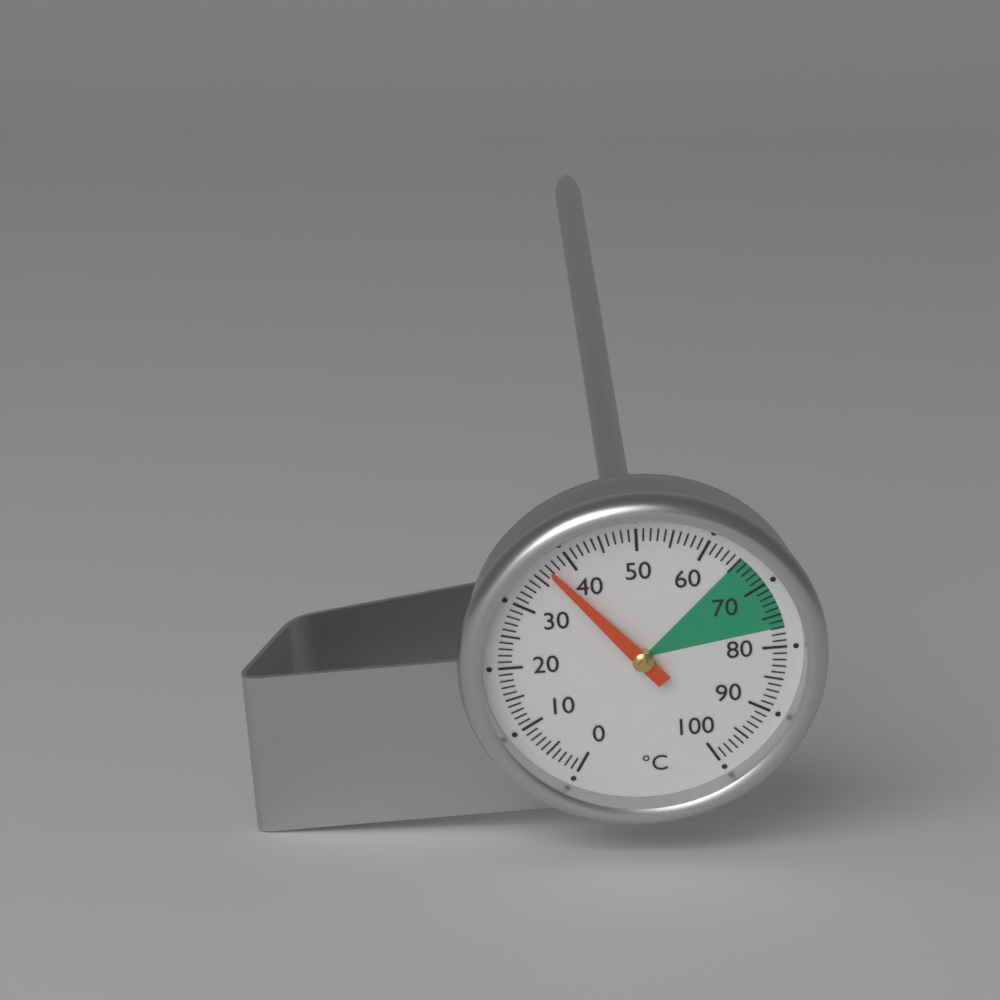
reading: 37 °C
